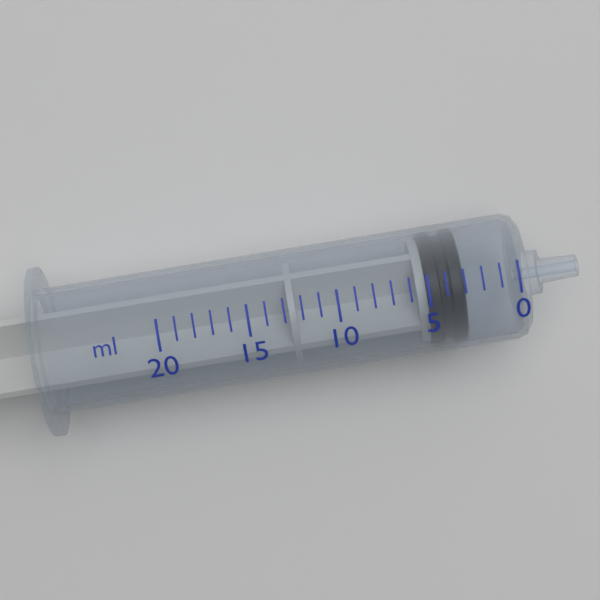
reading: 3 ml
